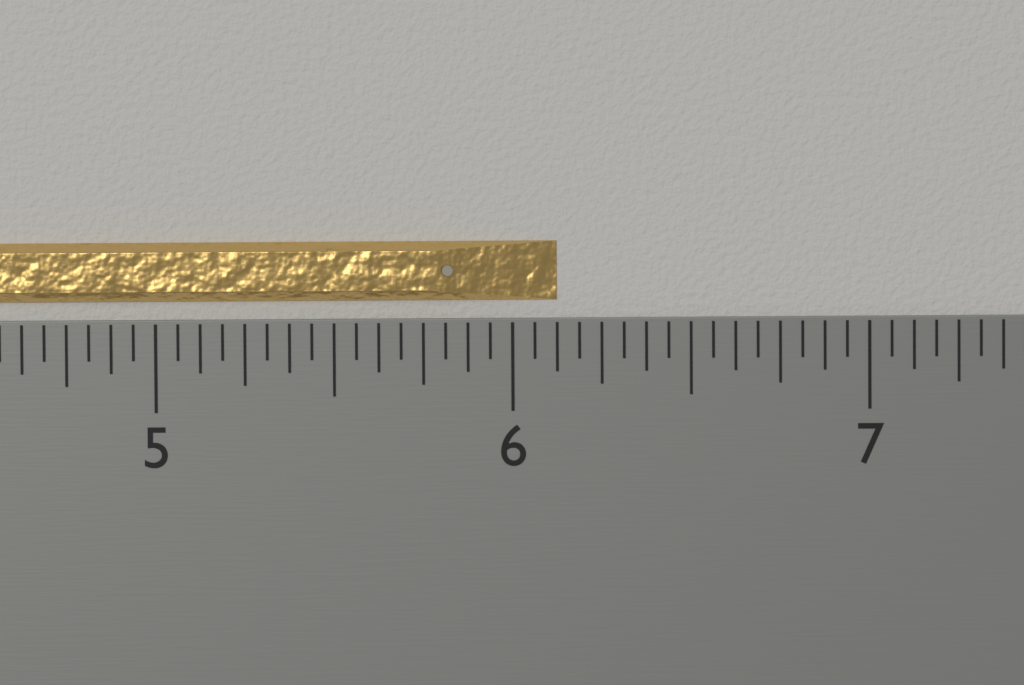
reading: 6.1250 inch
